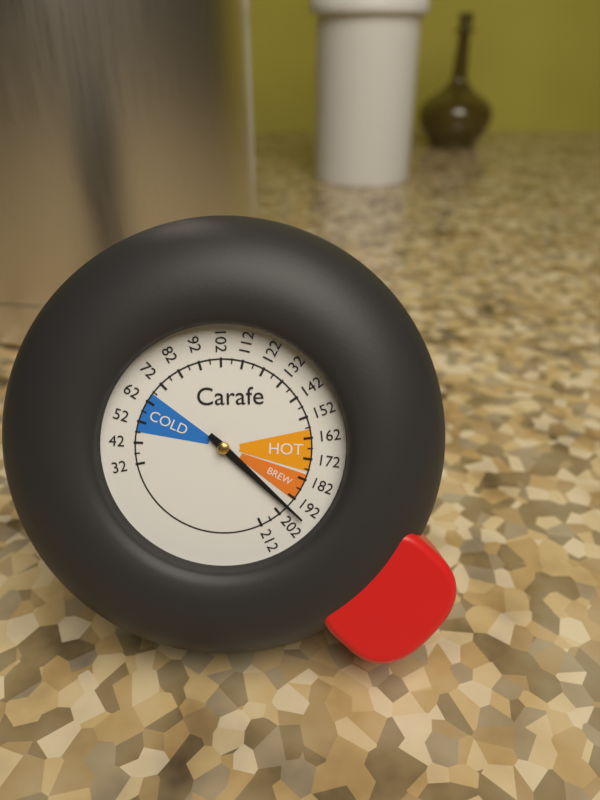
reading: 197 (no unit)
